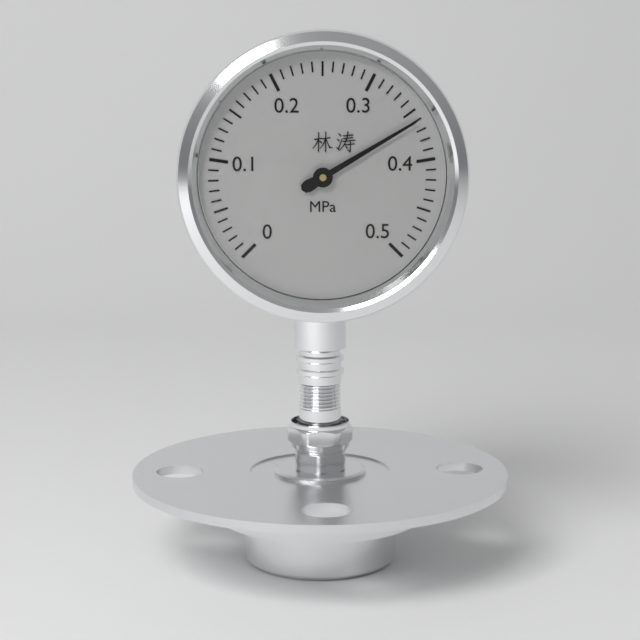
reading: 0.36 MPa
